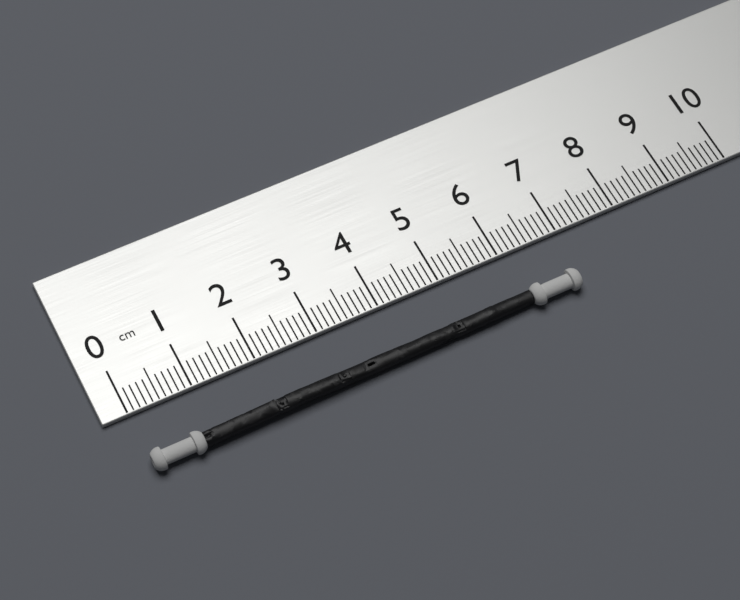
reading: 6.9 cm
